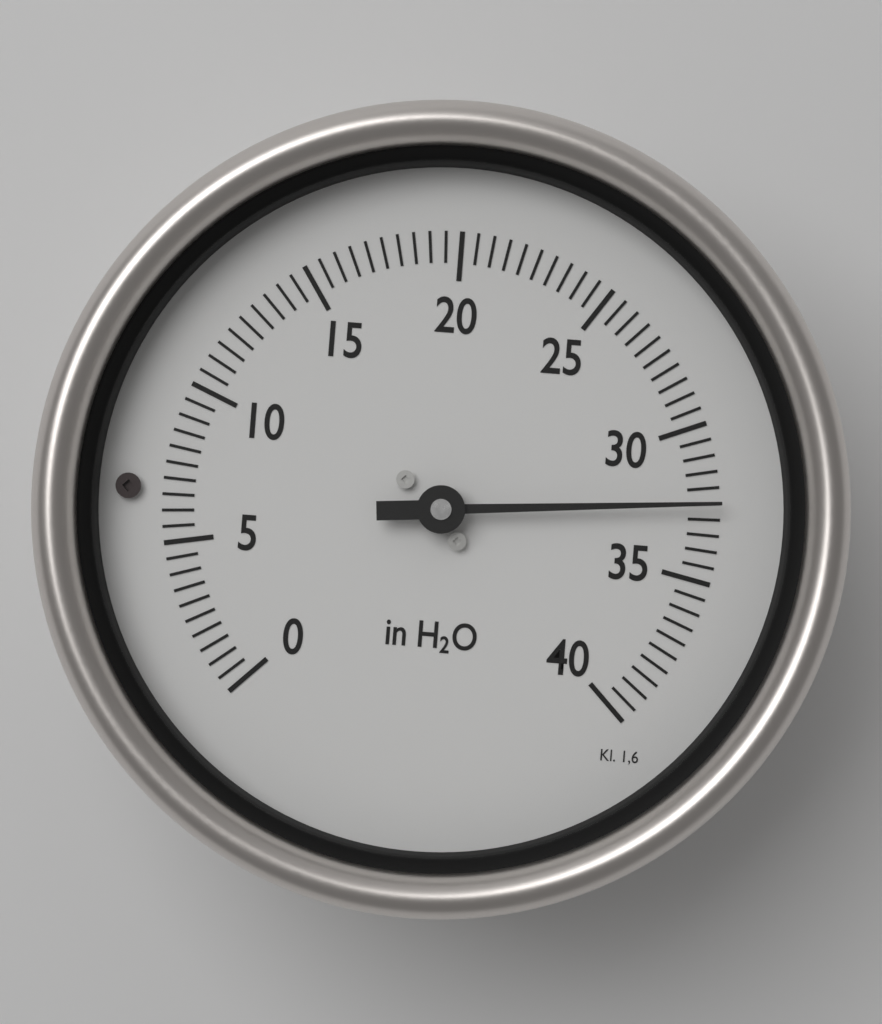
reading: 32.5 in H2O
